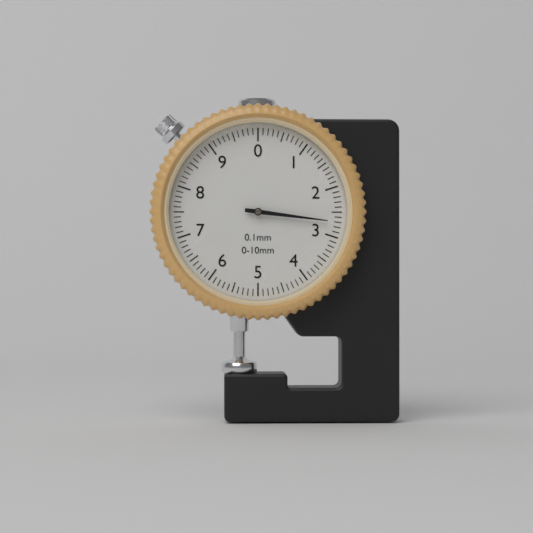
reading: 2.7 mm
